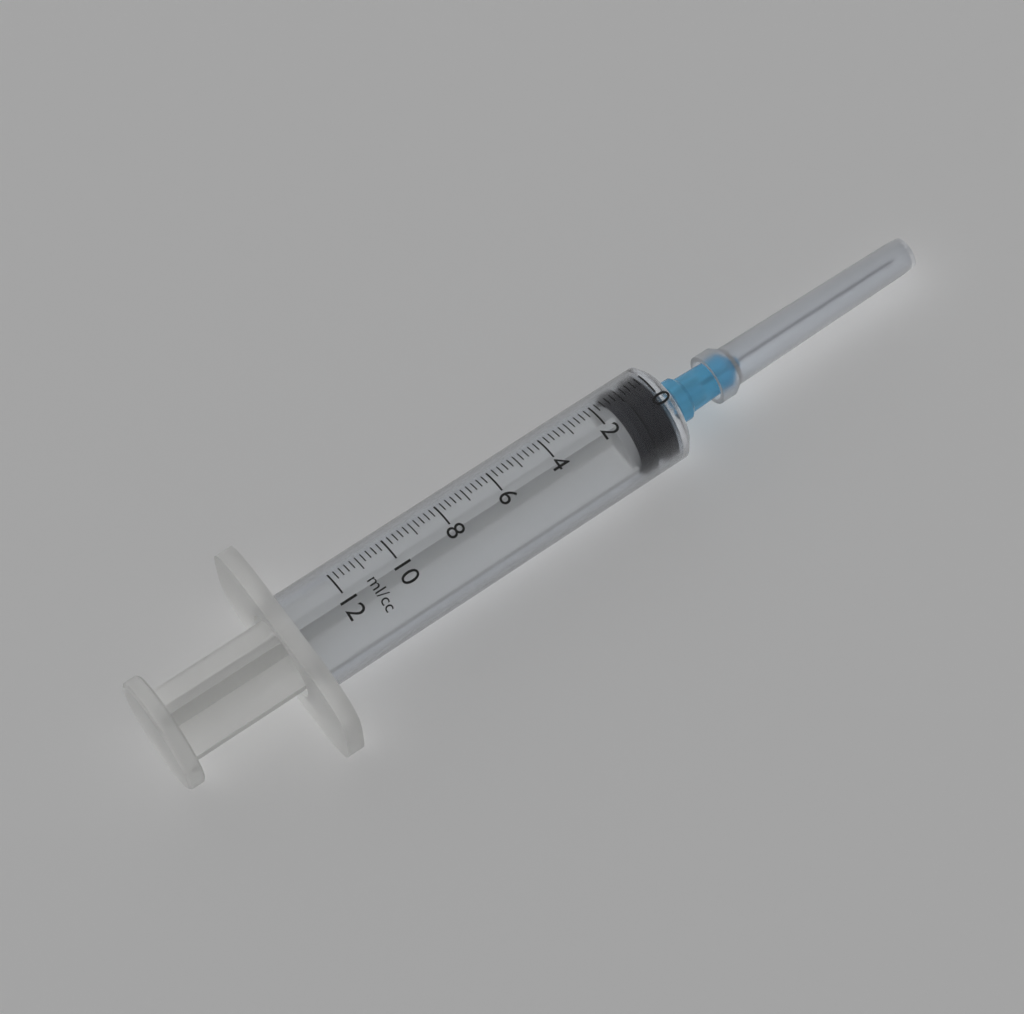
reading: 0.0 ml
